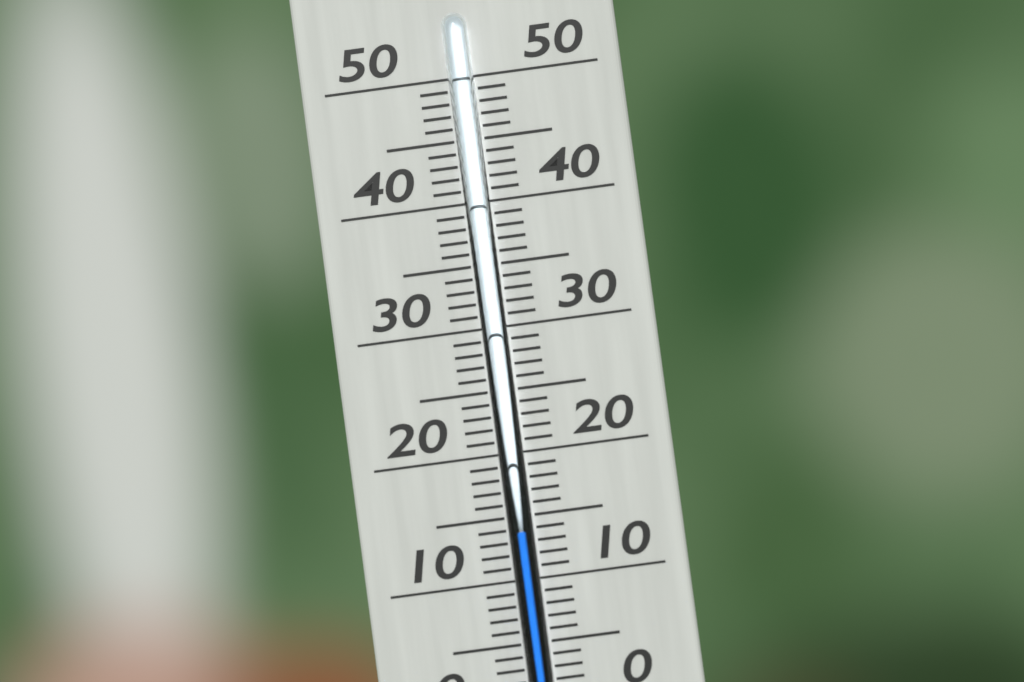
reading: 14 °C
